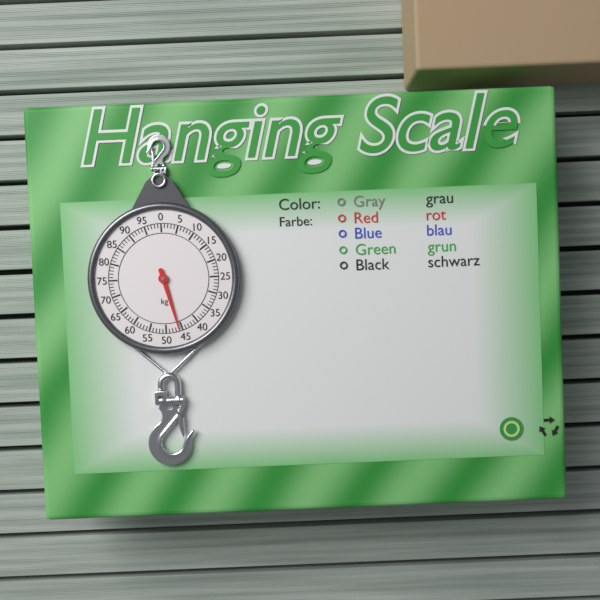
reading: 46 kg
